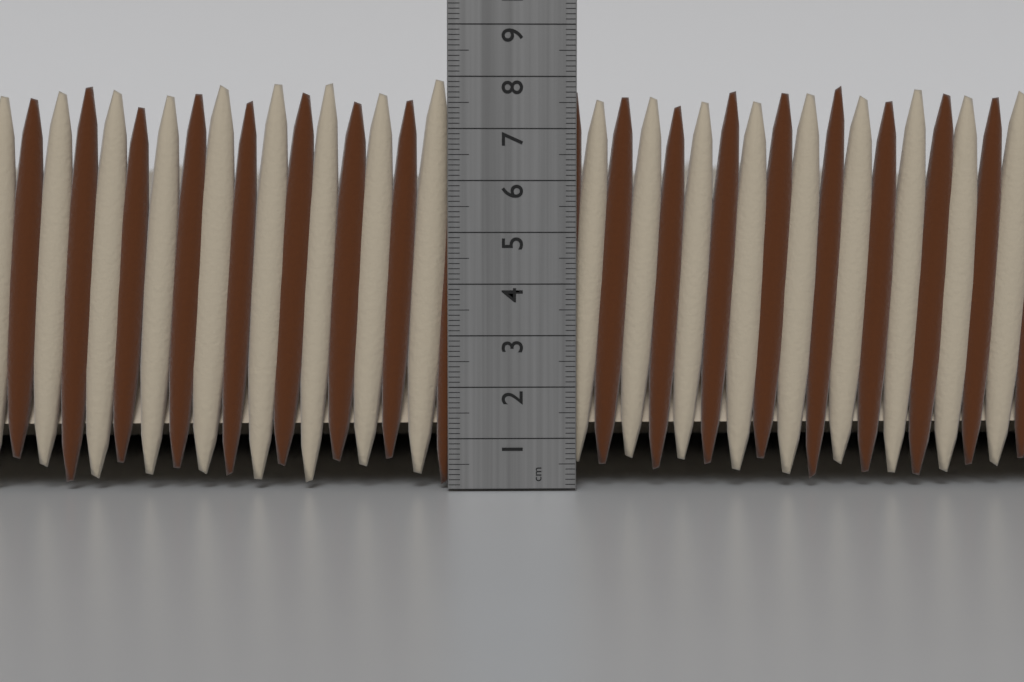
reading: 8.0 cm
